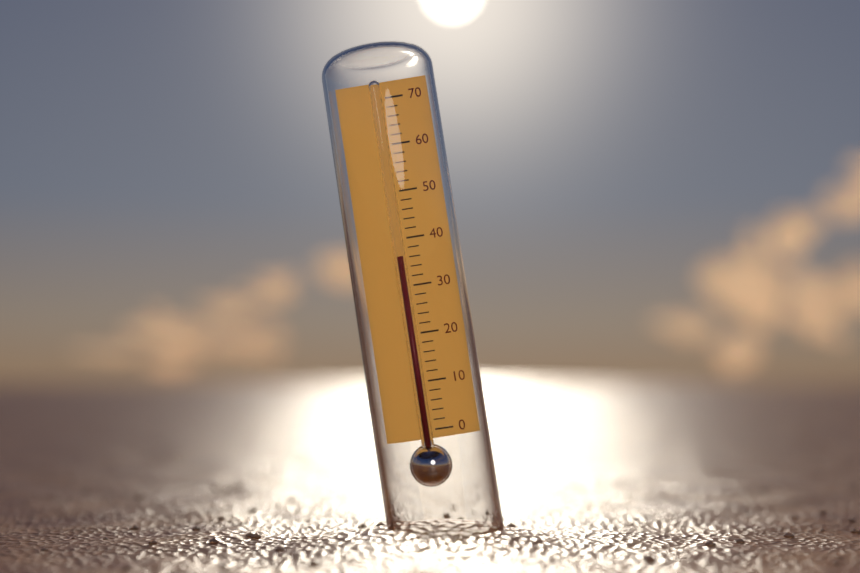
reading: 36 (no unit)
